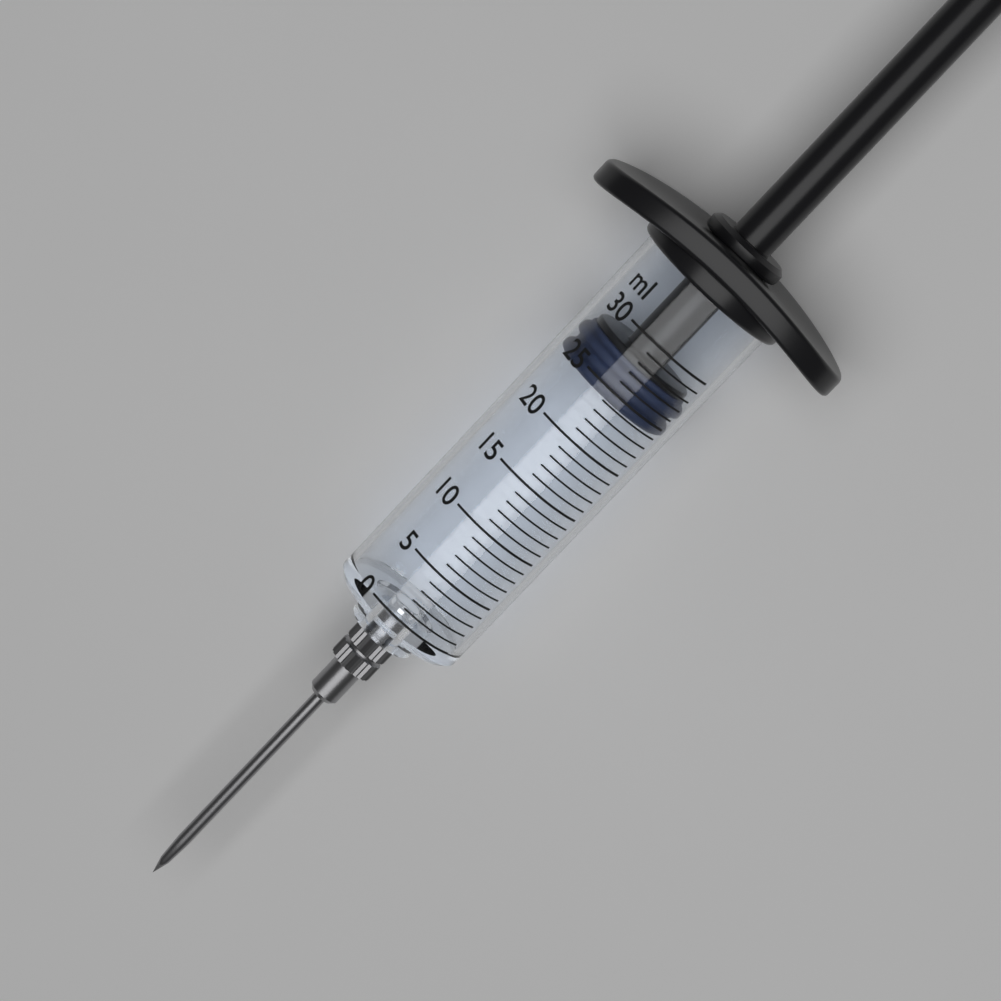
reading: 24 ml
